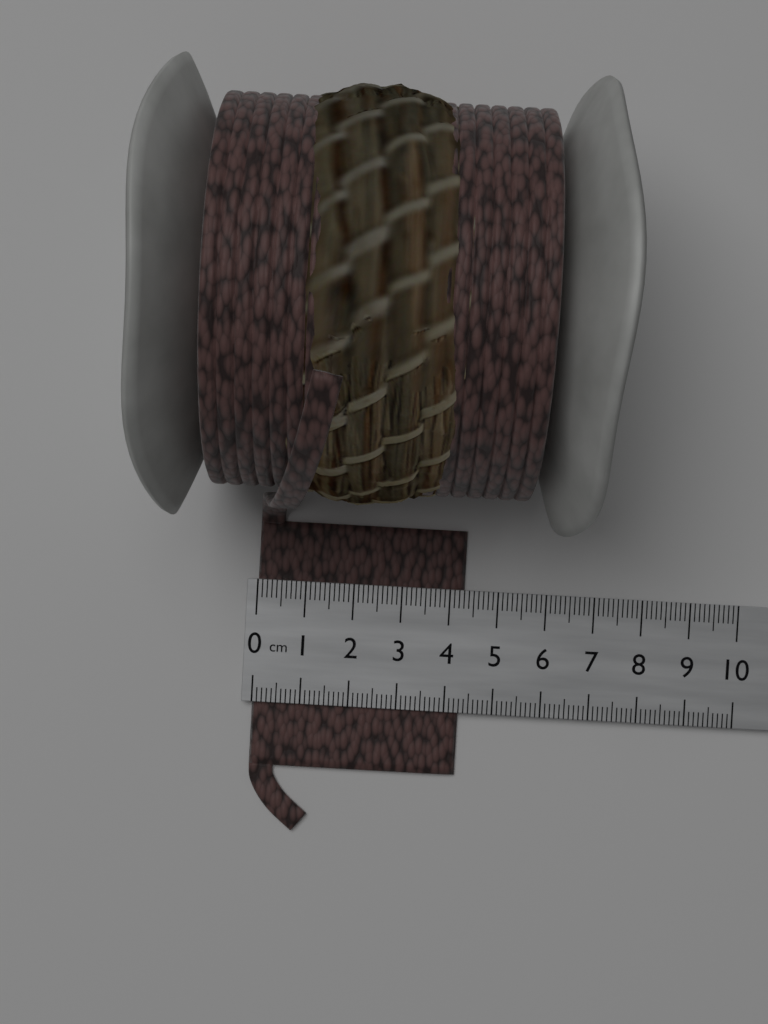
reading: 4.3 cm
